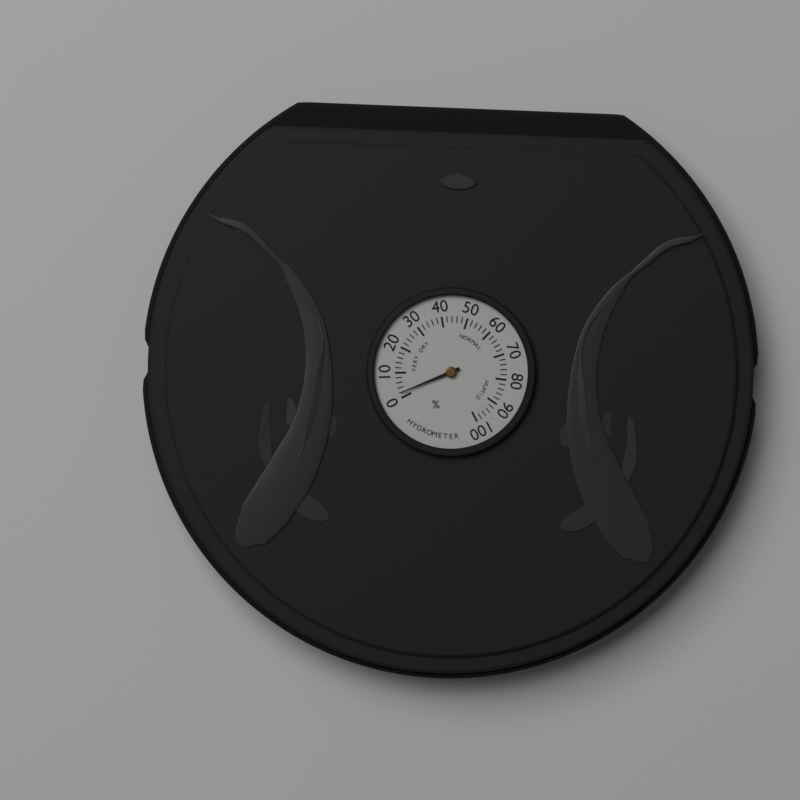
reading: 2 %
